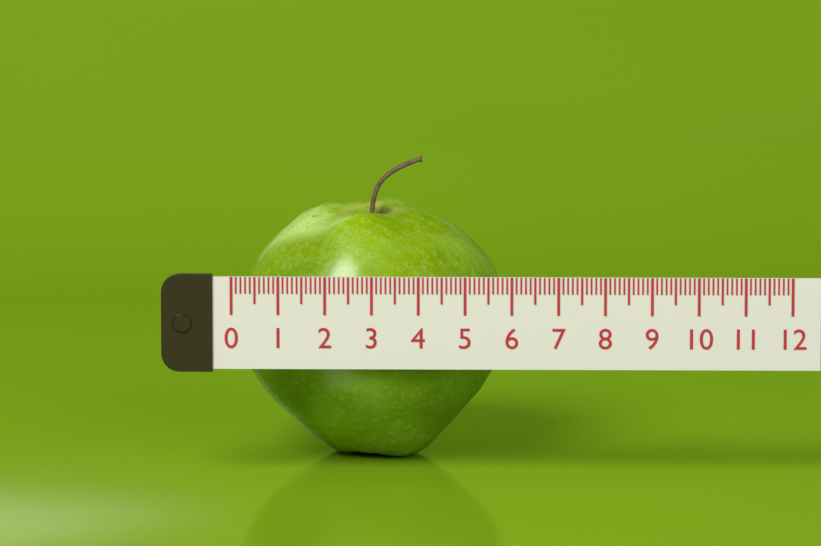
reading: 5.9 (no unit)
